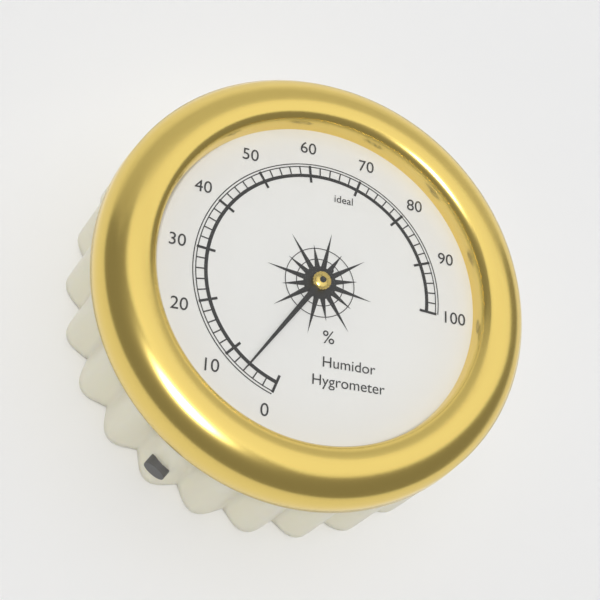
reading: 6 %
